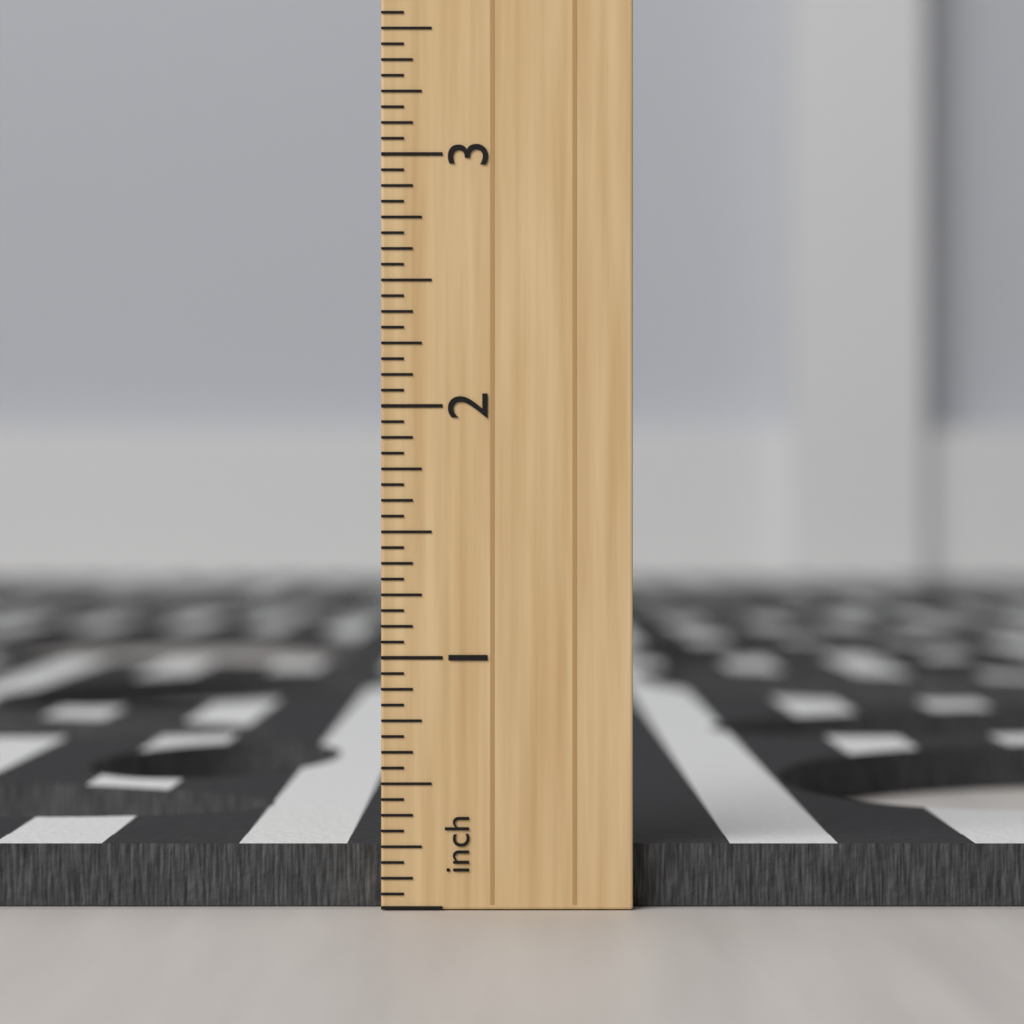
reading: 0.2500 inch
